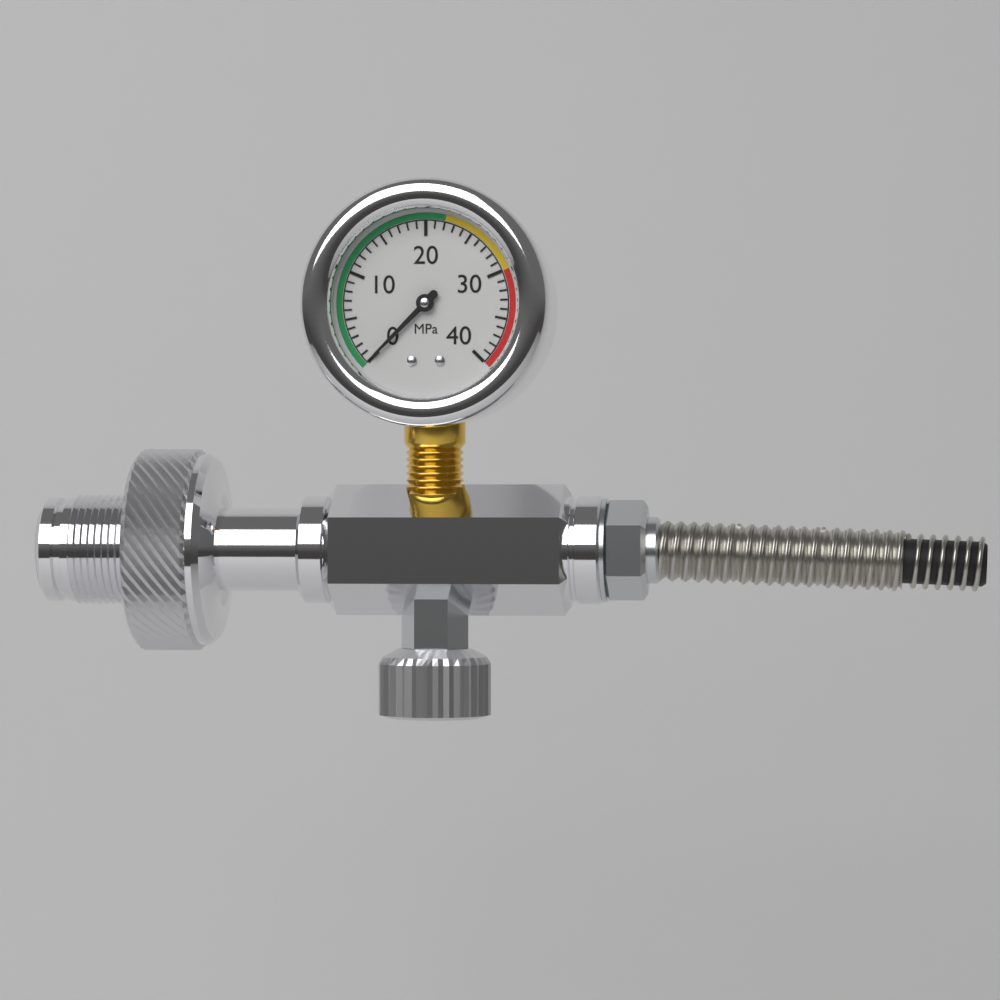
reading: 0 MPa
